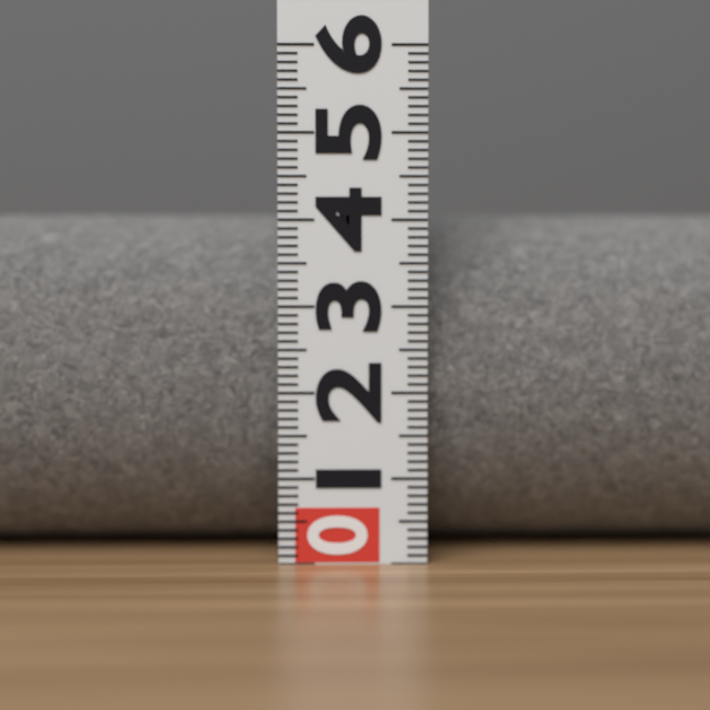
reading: 4.1 (no unit)
